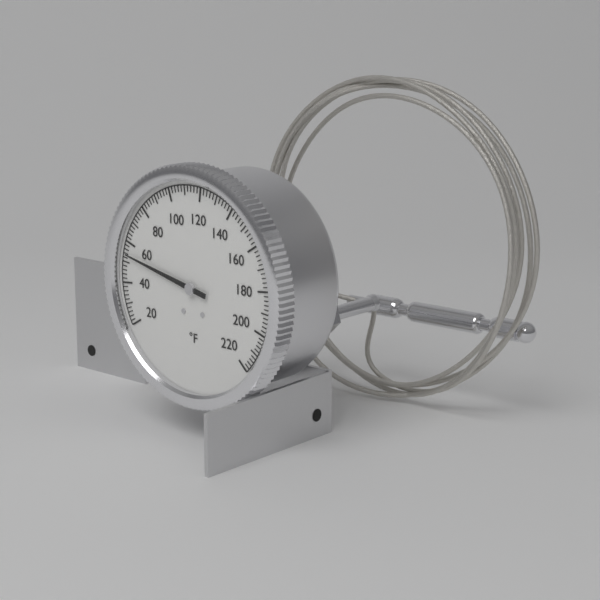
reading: 54 °F
